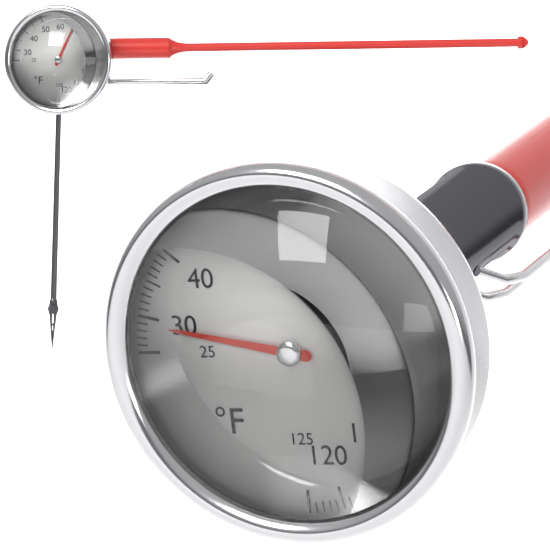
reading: 29 °F
